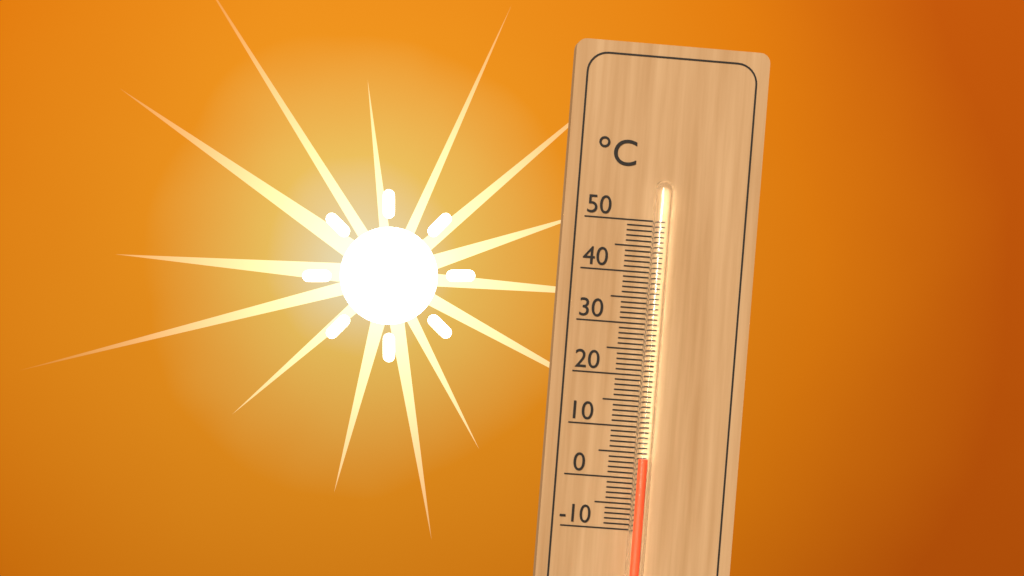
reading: 4 °C
